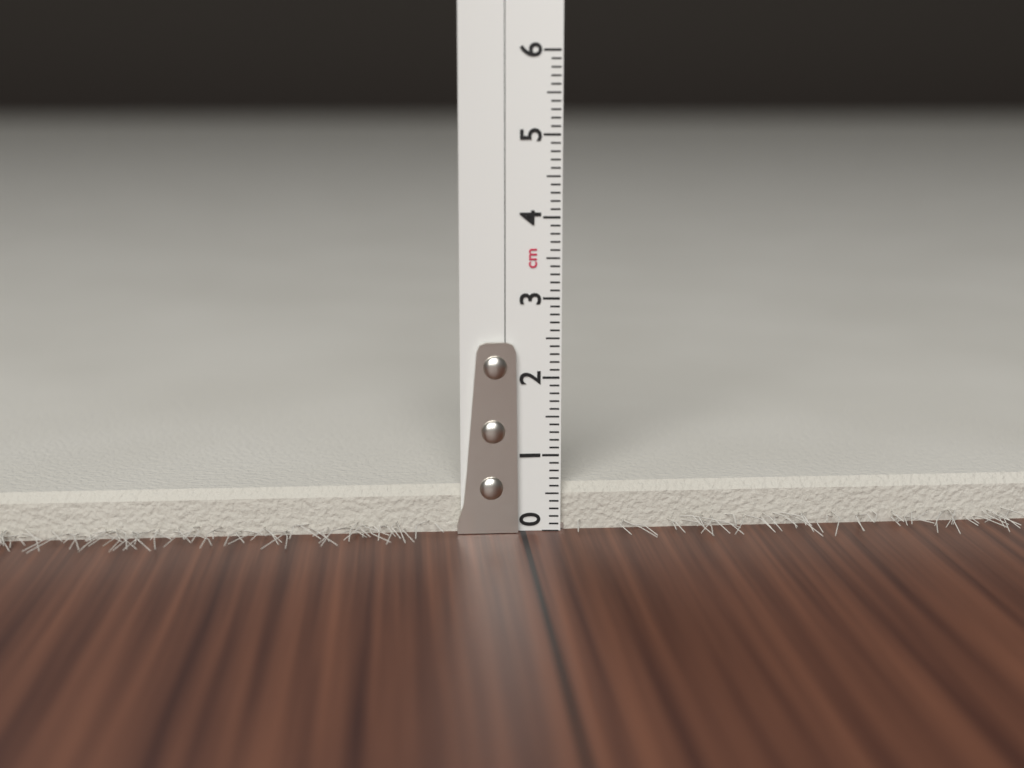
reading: 0.6 cm
